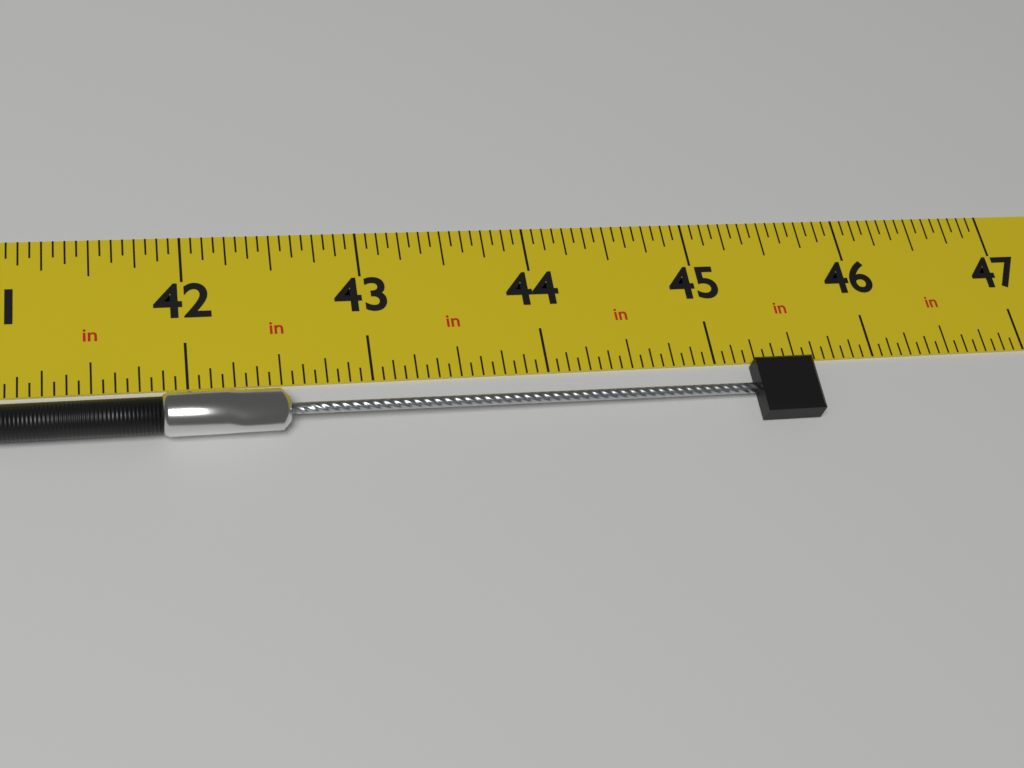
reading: 45.5625 in
